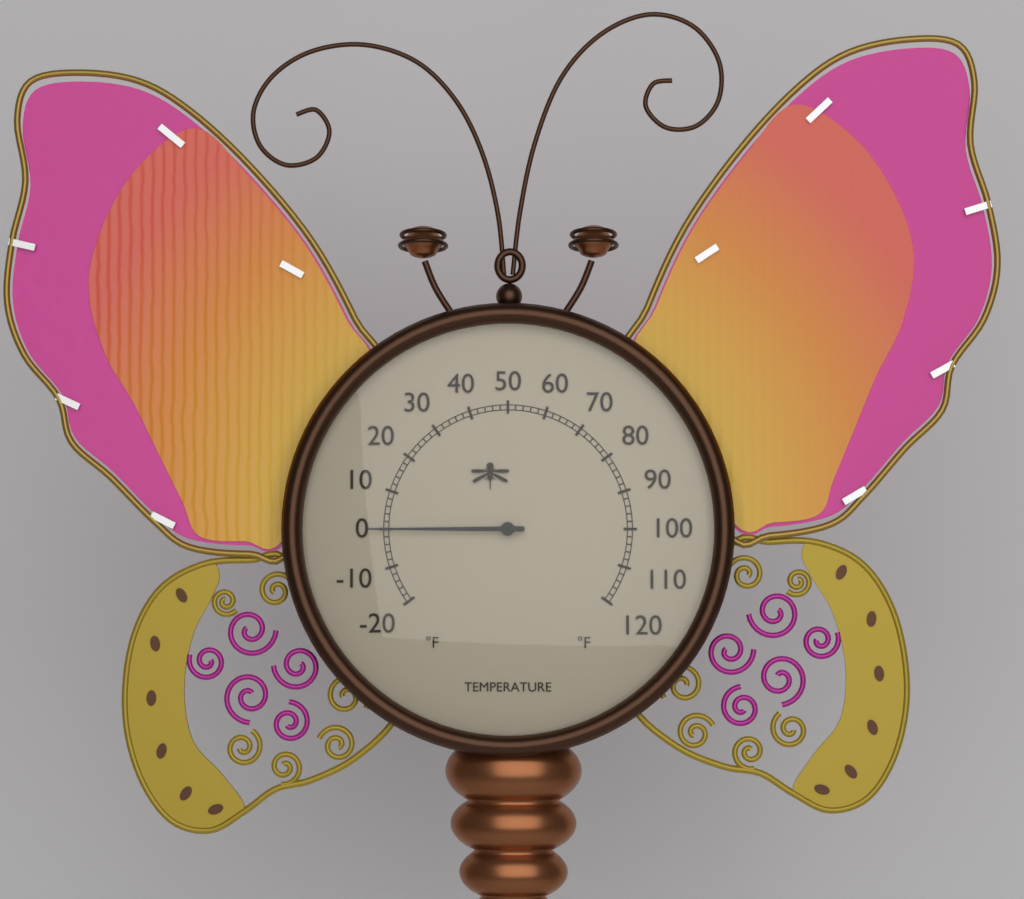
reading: 0 °F
